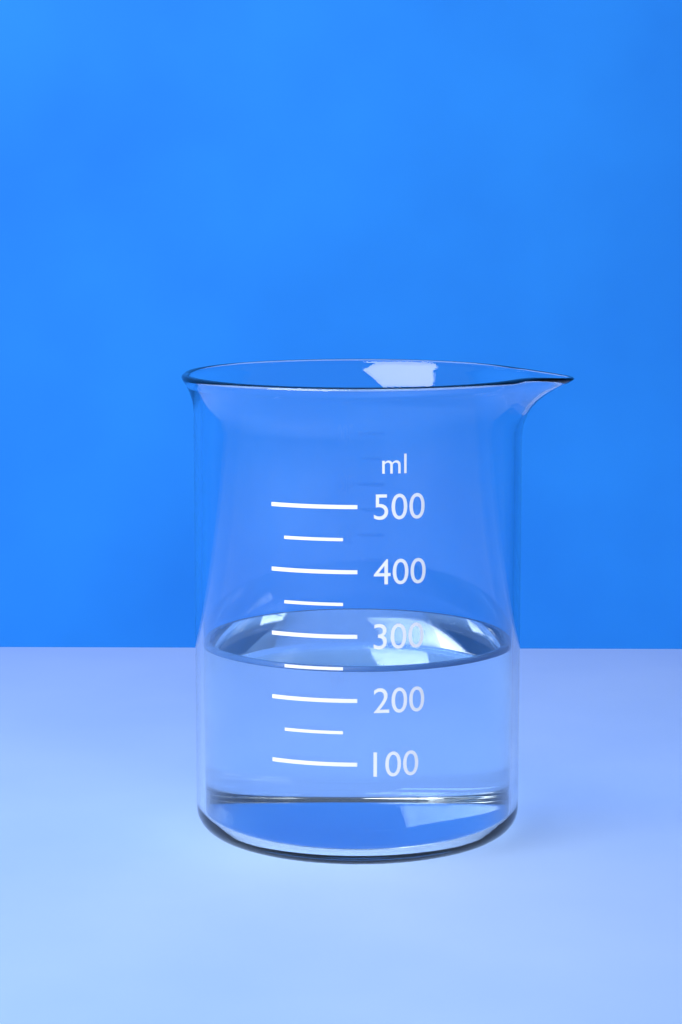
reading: 250 ml
